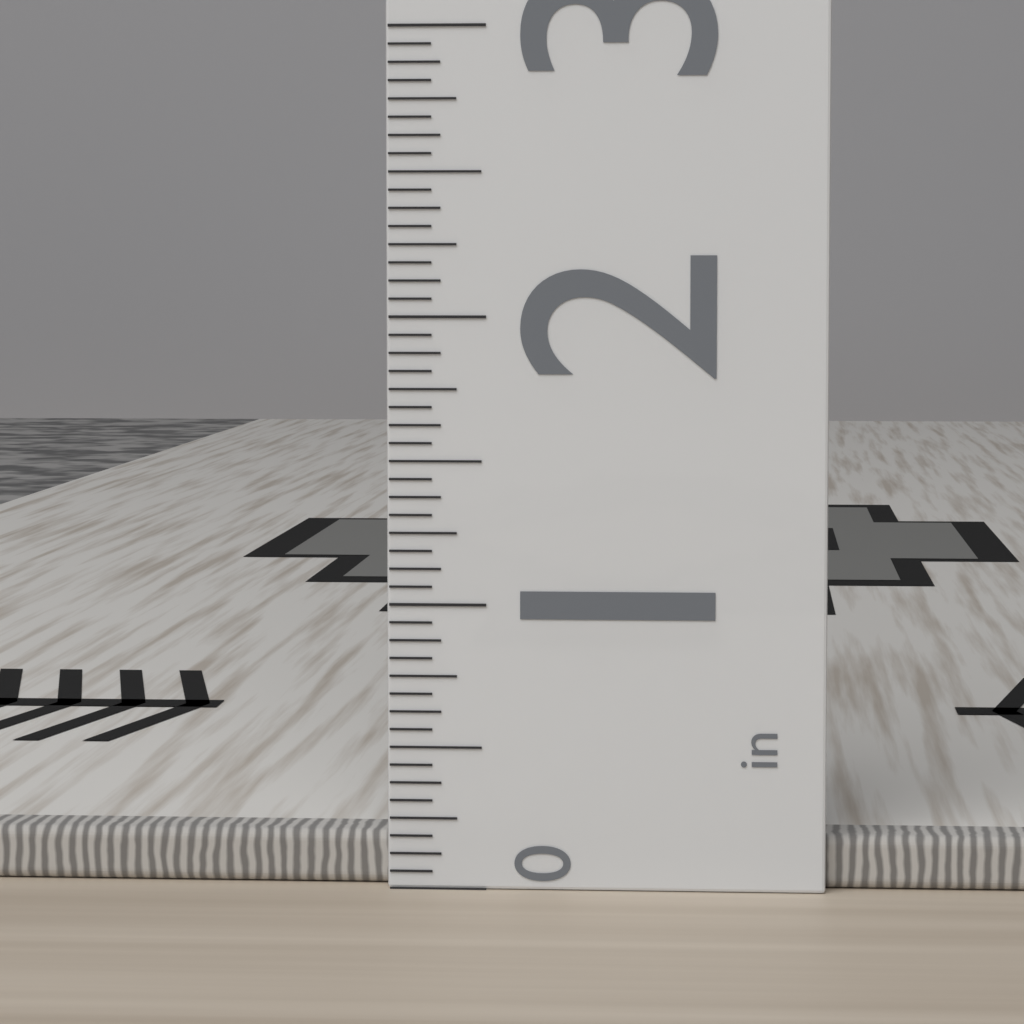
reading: 0.1875 in
